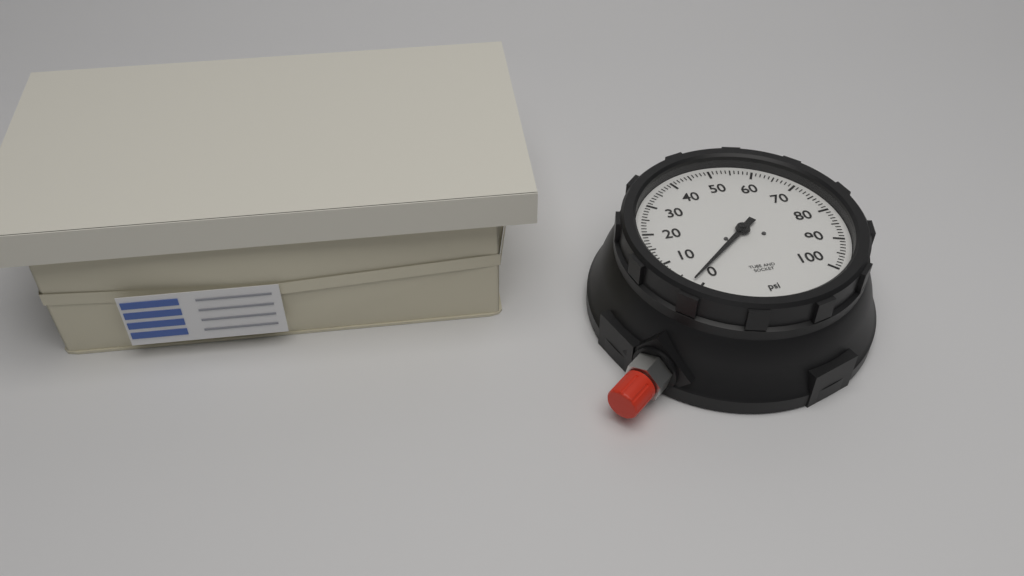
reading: 2 psi
